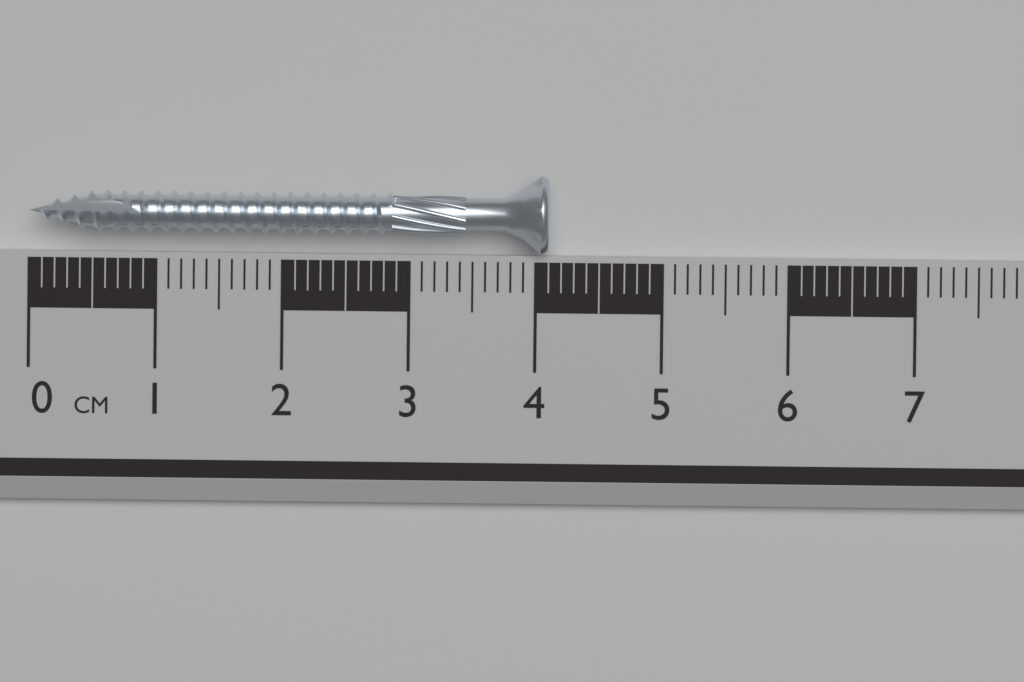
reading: 4.1 cm
